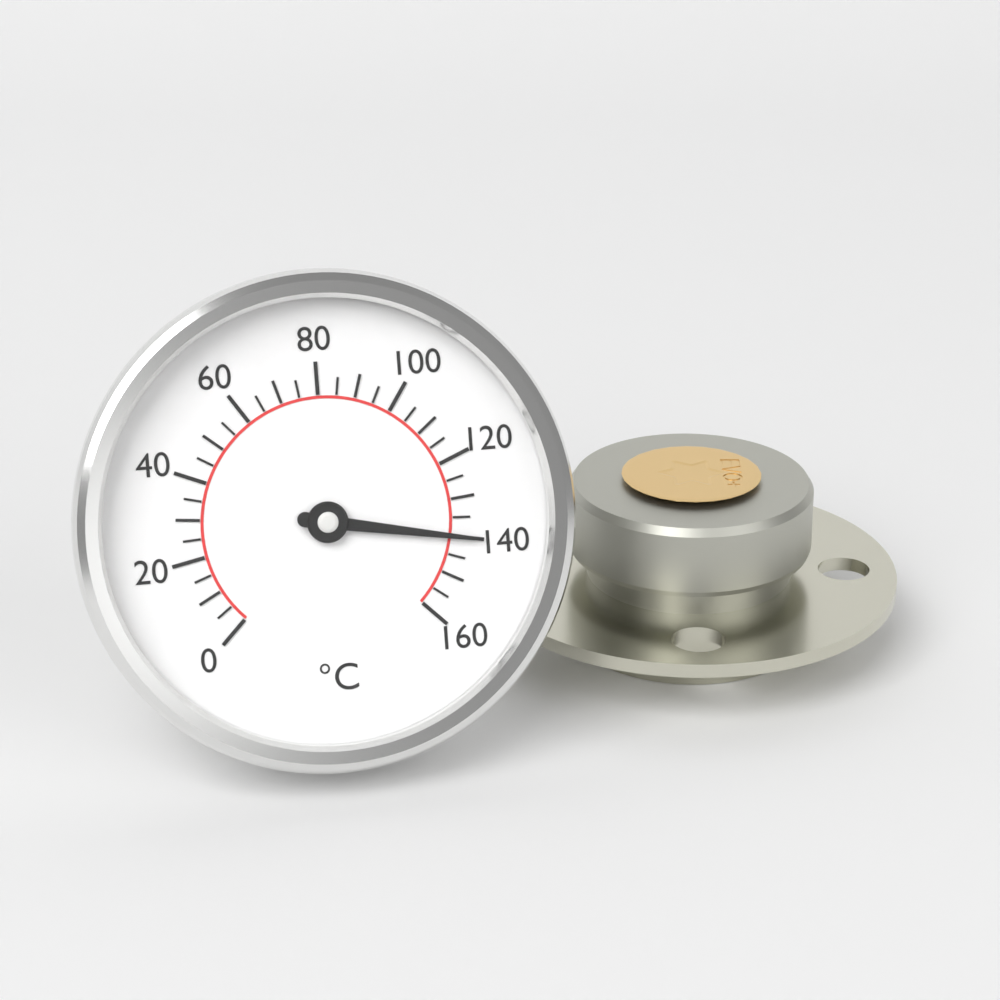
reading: 140 °C
